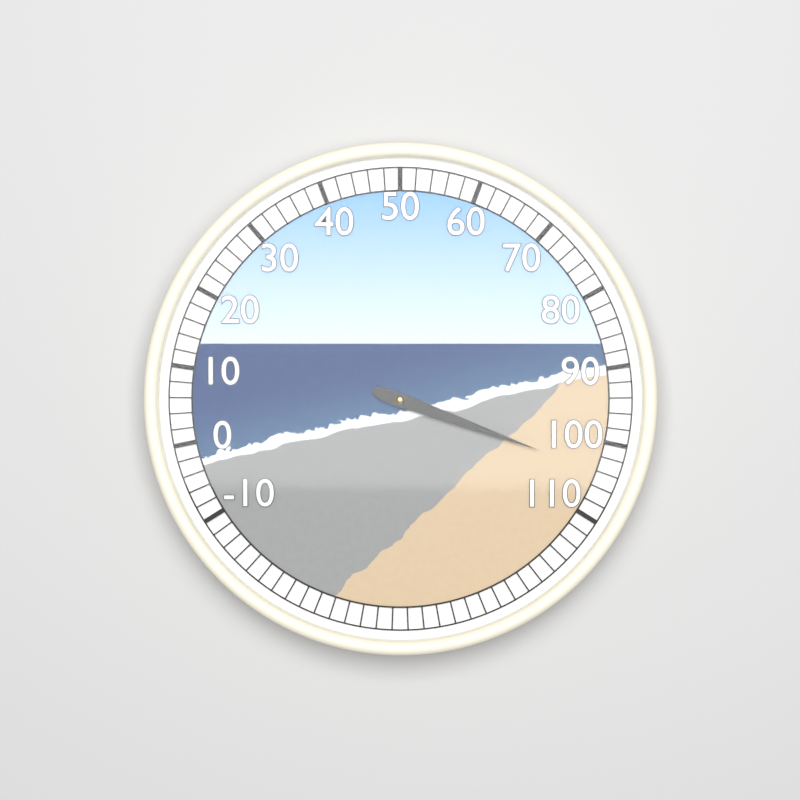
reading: 104 (no unit)
